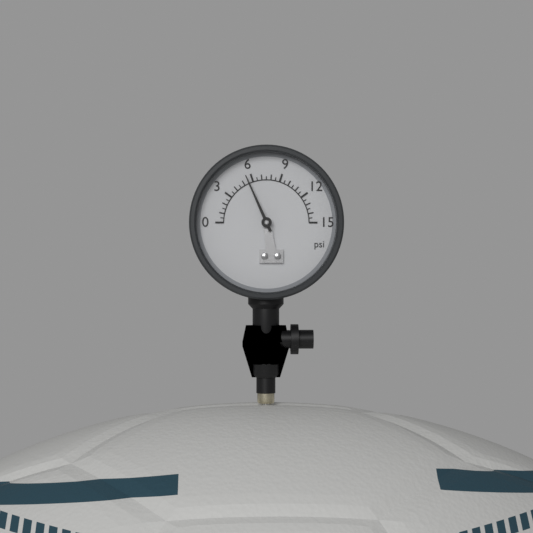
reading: 5.5 psi
